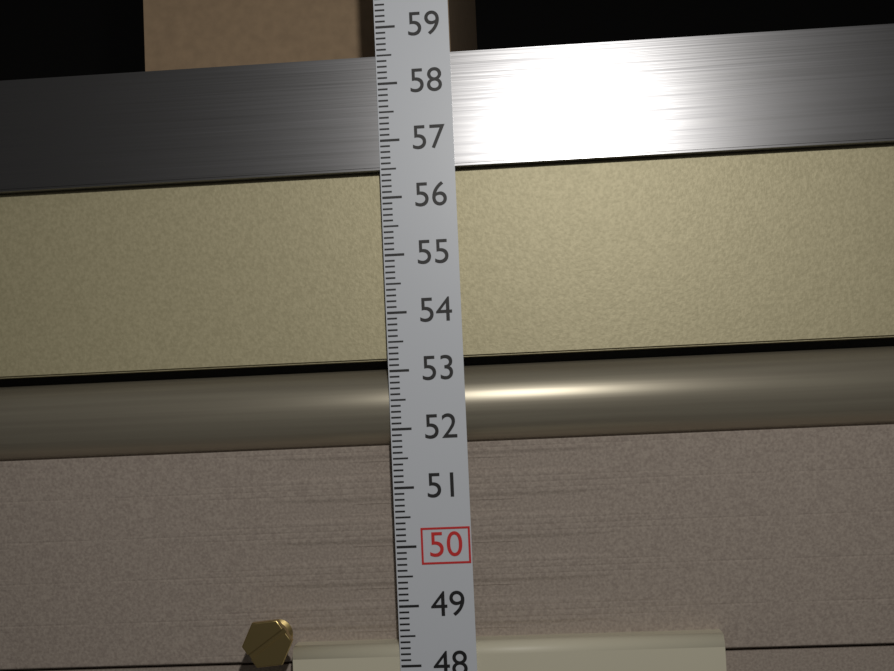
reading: 58.5 (no unit)
